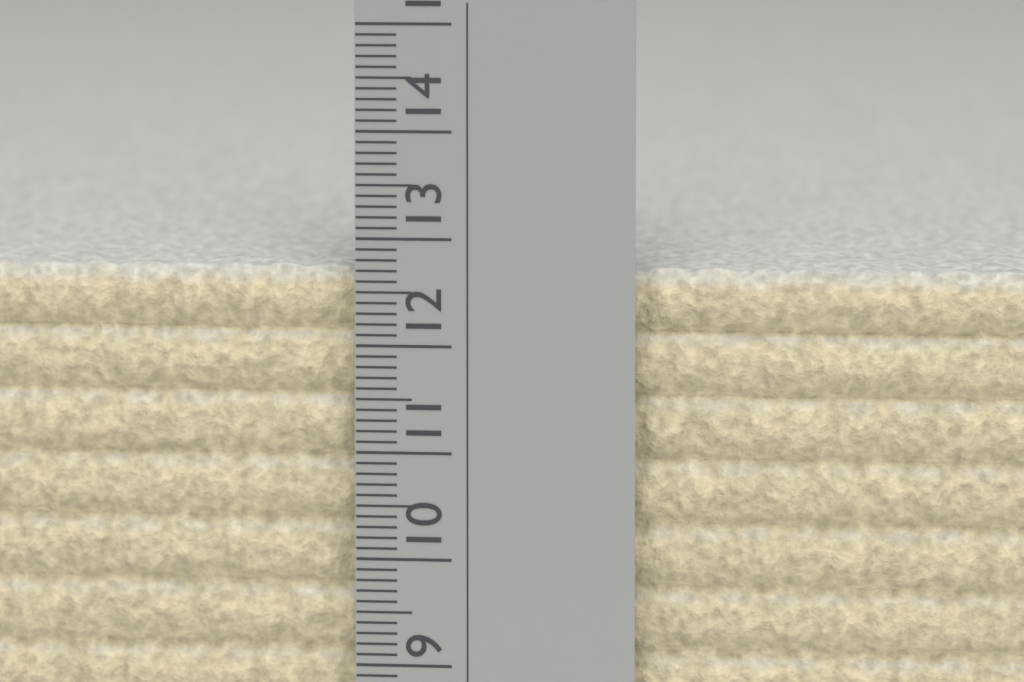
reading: 12.7 cm
